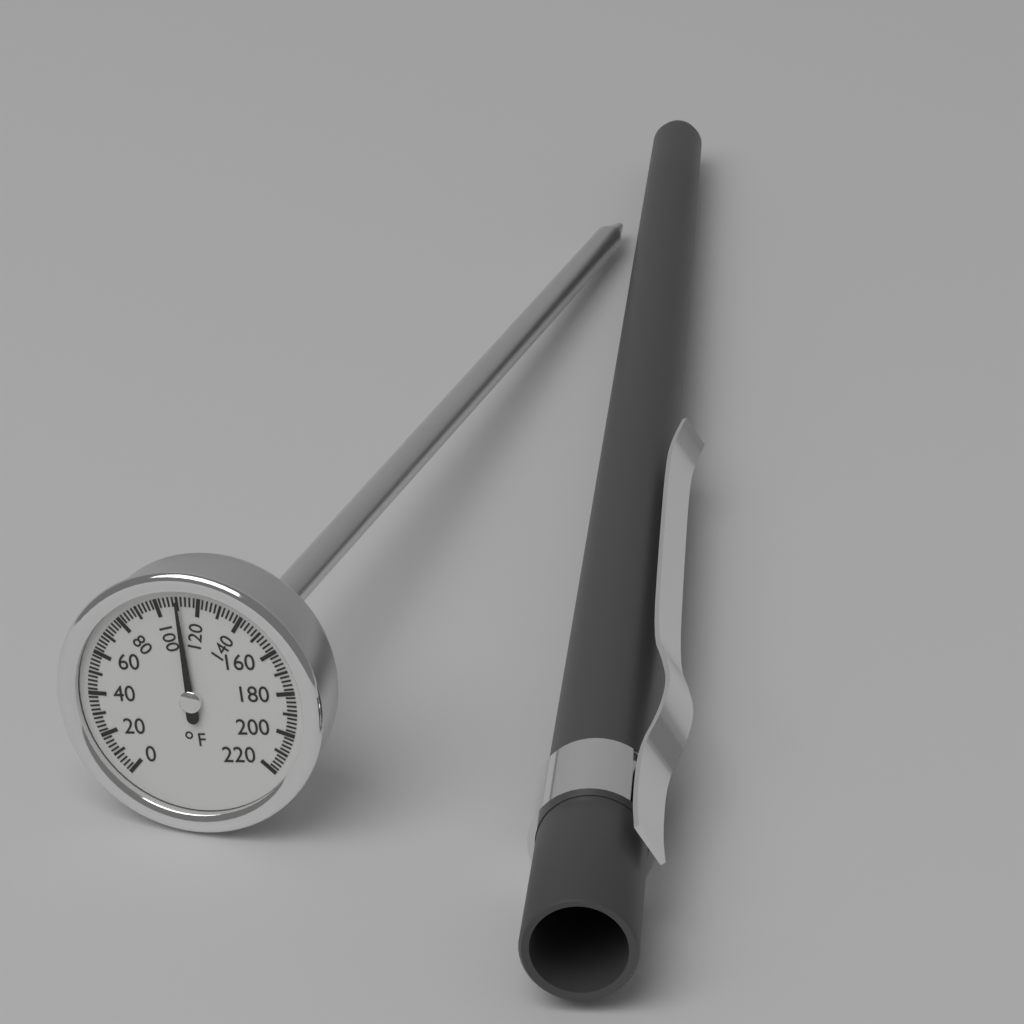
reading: 110 °F
